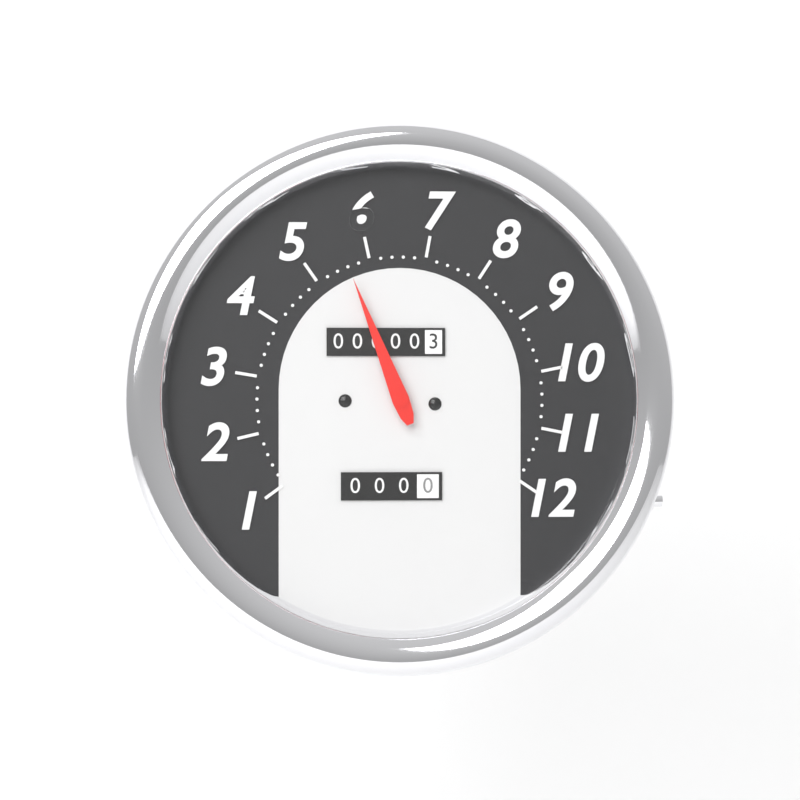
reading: 5.6 (no unit)
